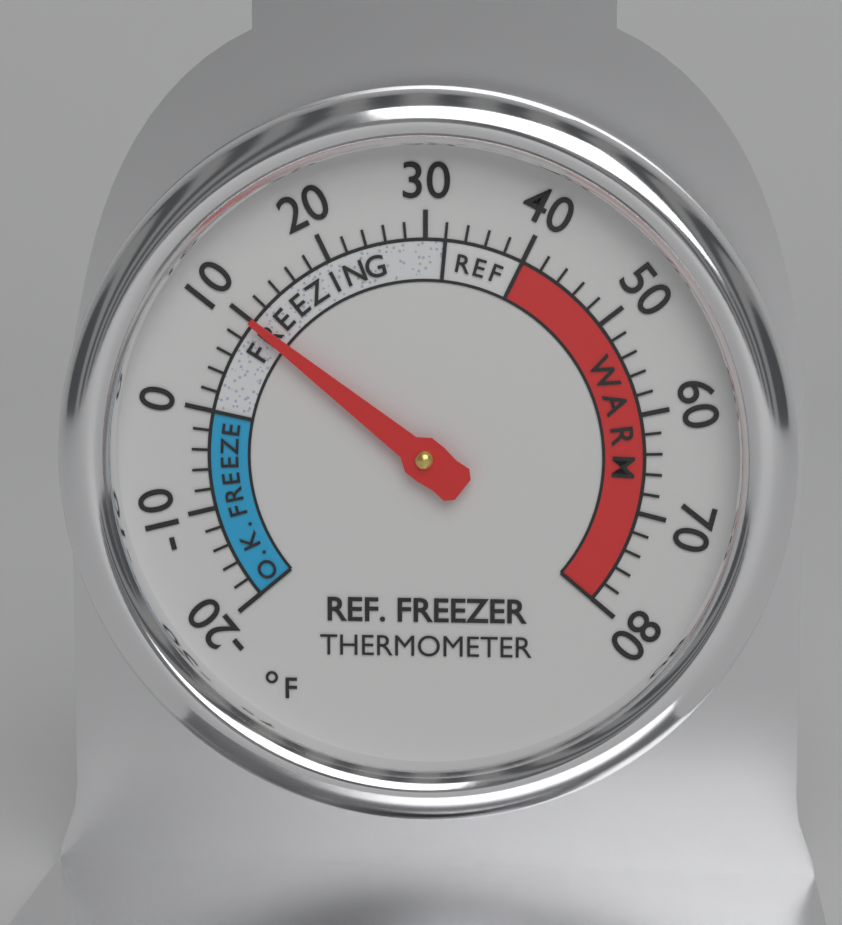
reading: 10 °F
